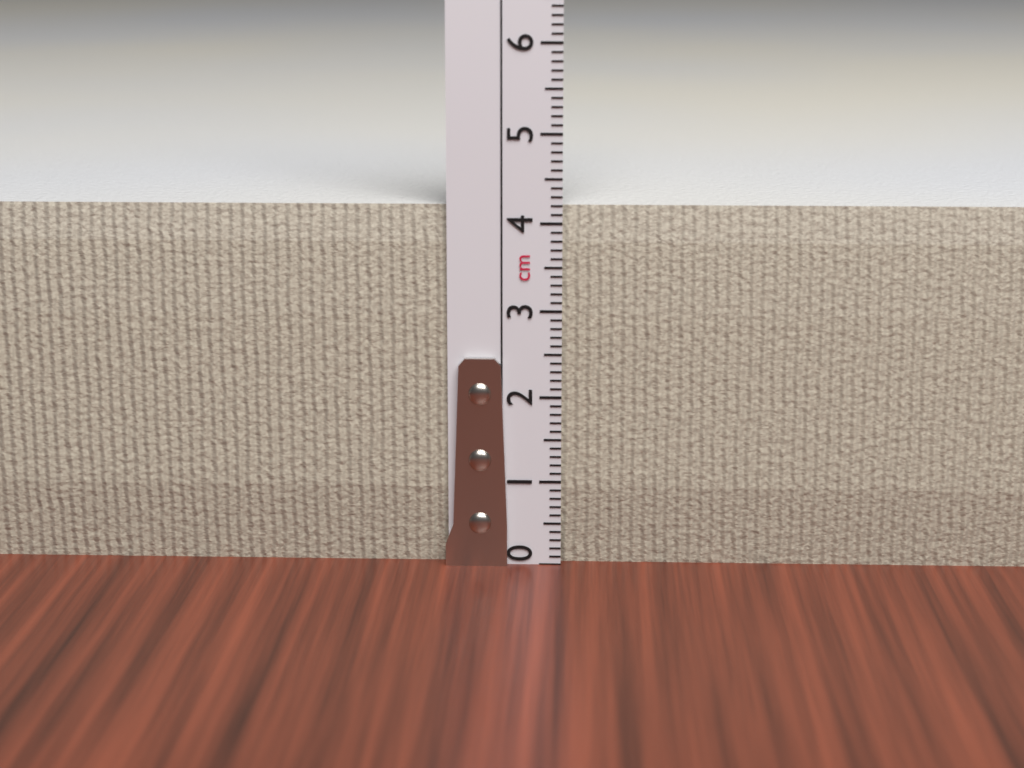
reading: 4.2 cm
